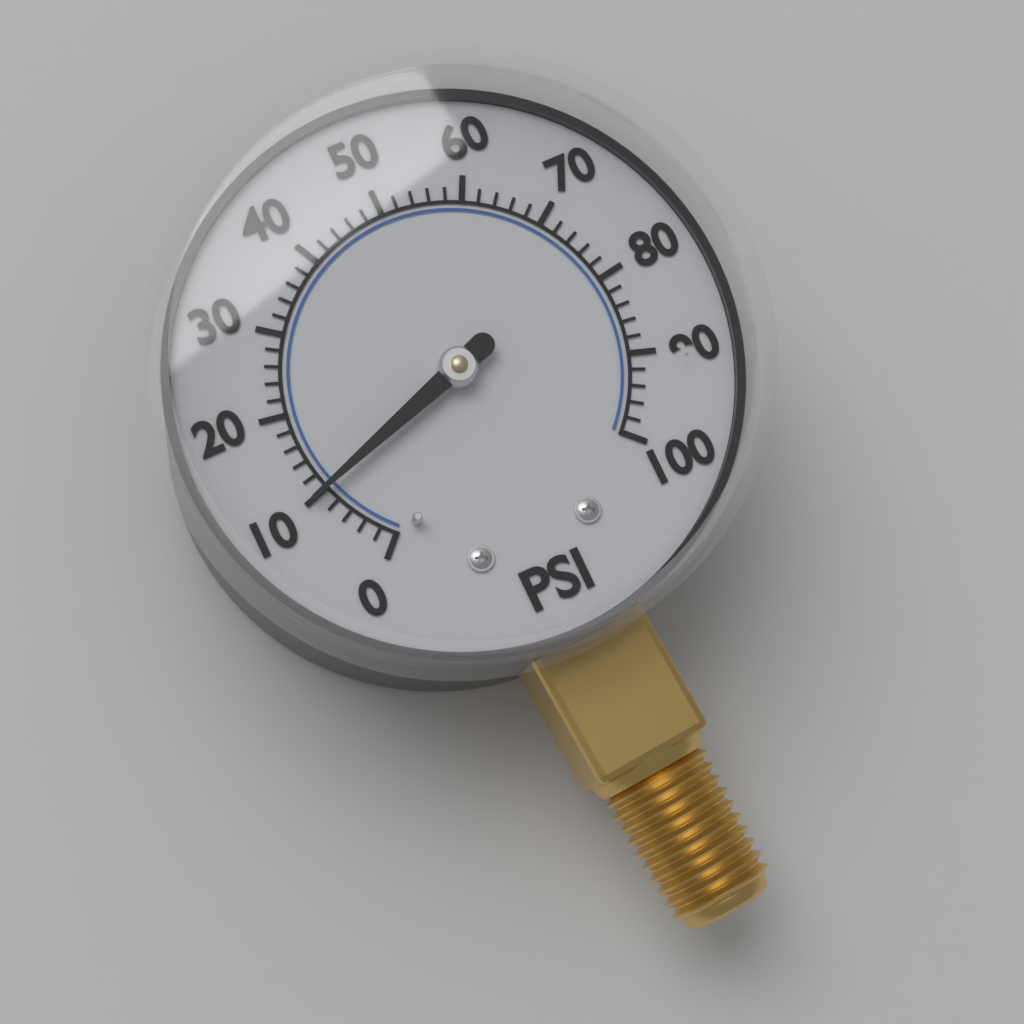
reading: 10 psi
